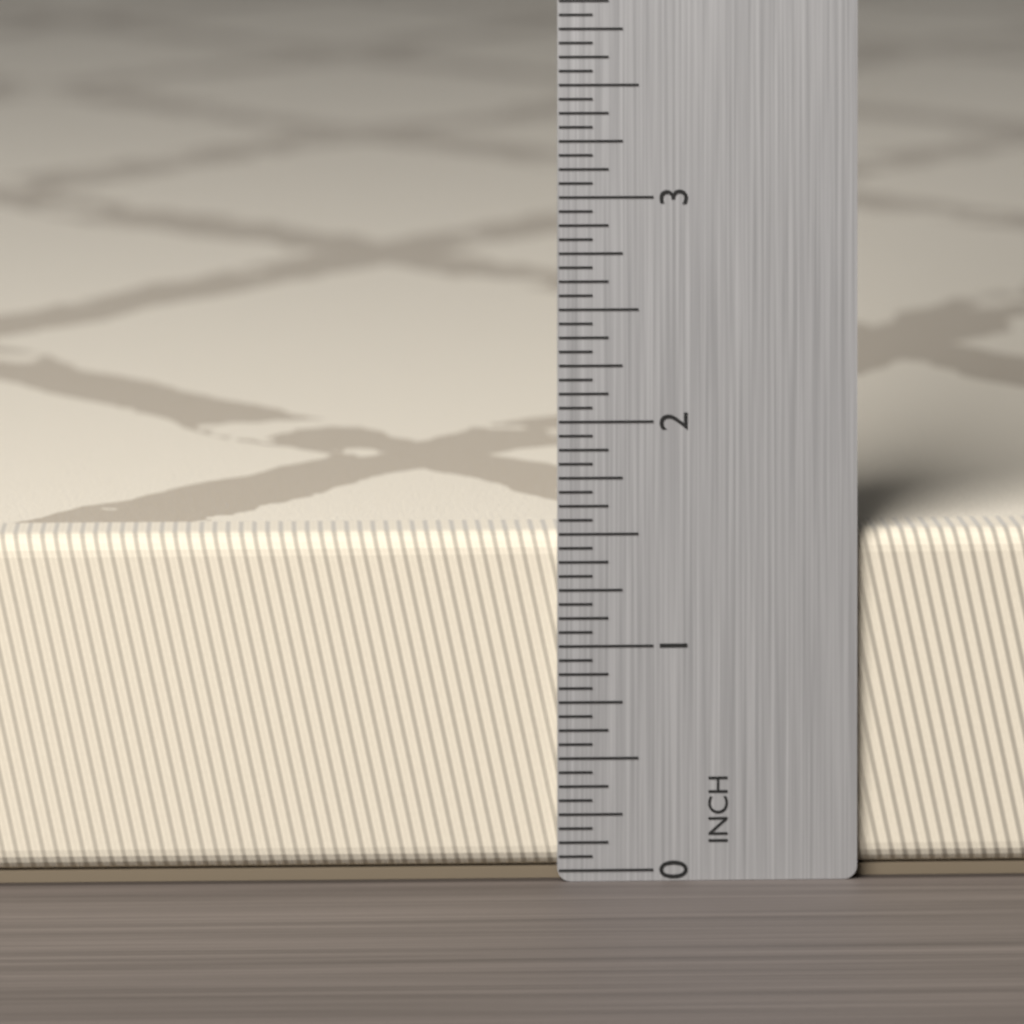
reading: 1.5000 in
